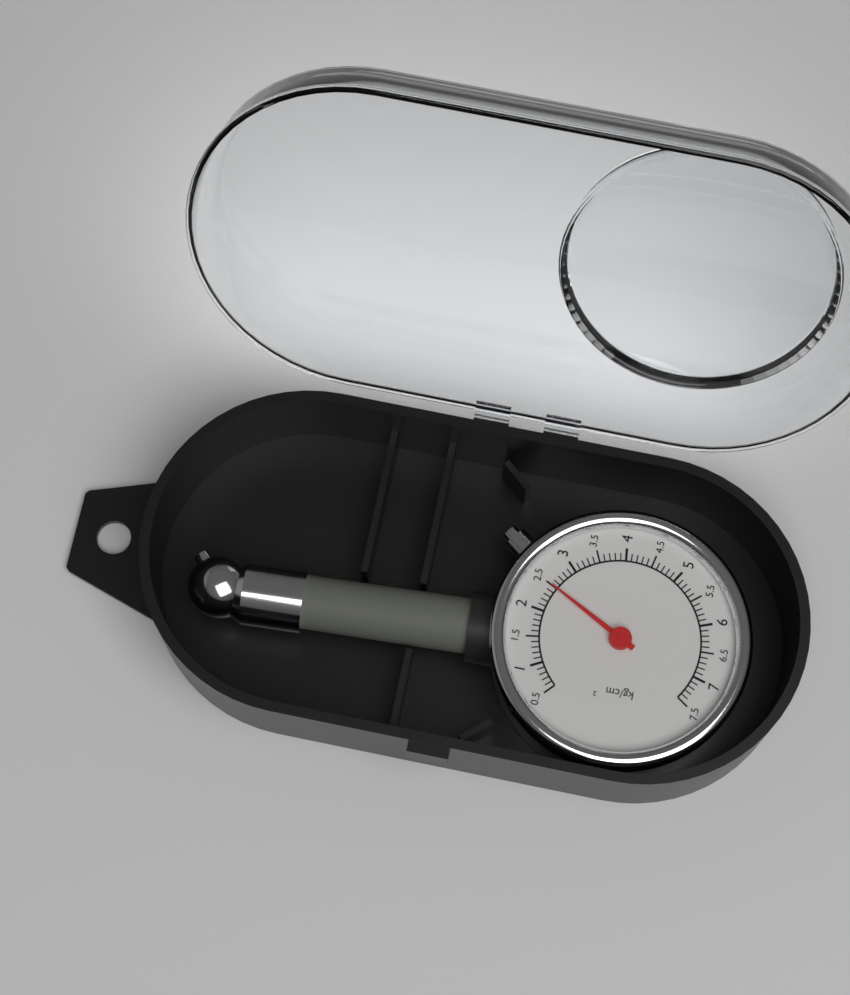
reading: 2.5 kg/cm²
